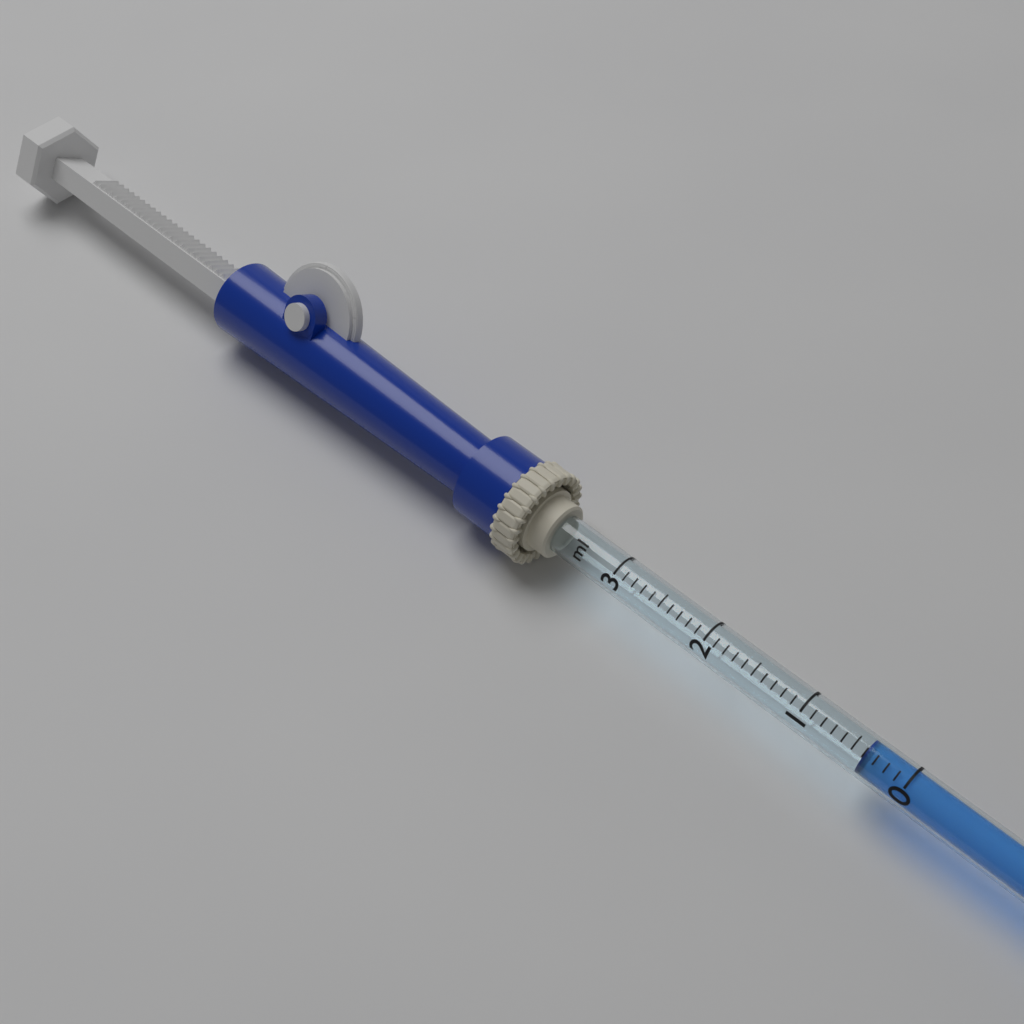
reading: 0.4 ml
